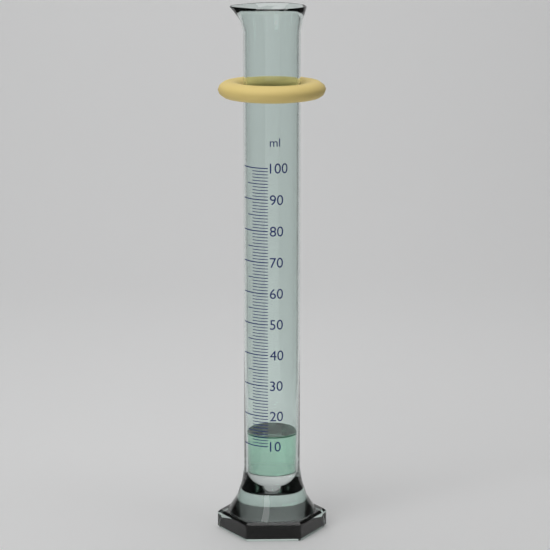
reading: 13 ml
